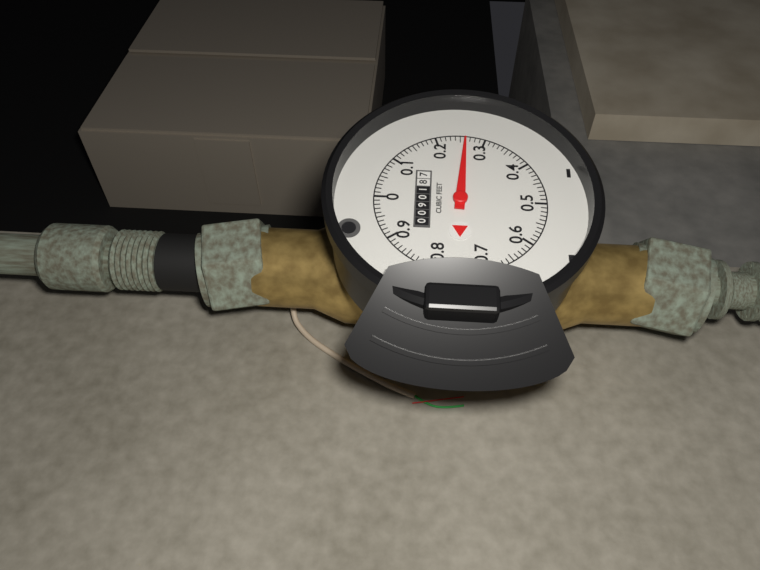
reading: 0.26 cubic feet
